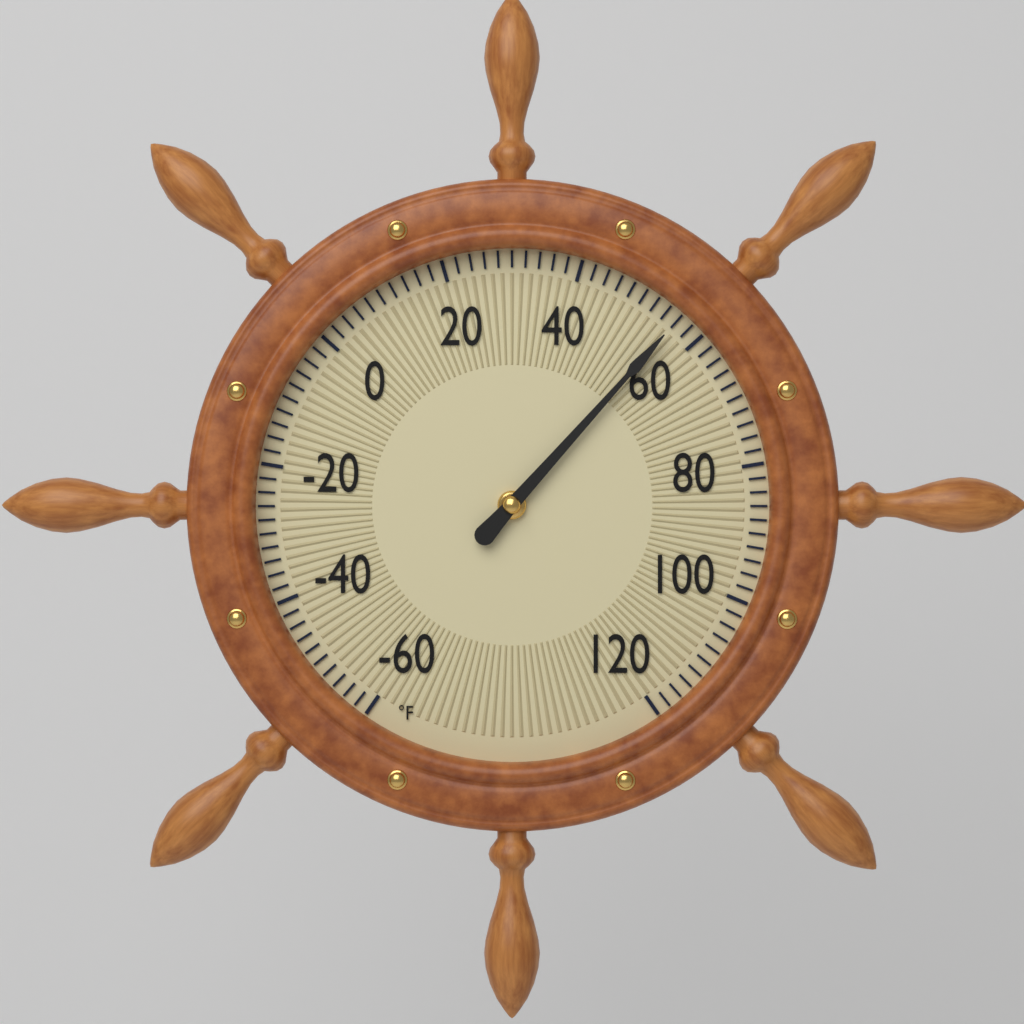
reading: 56 °F
